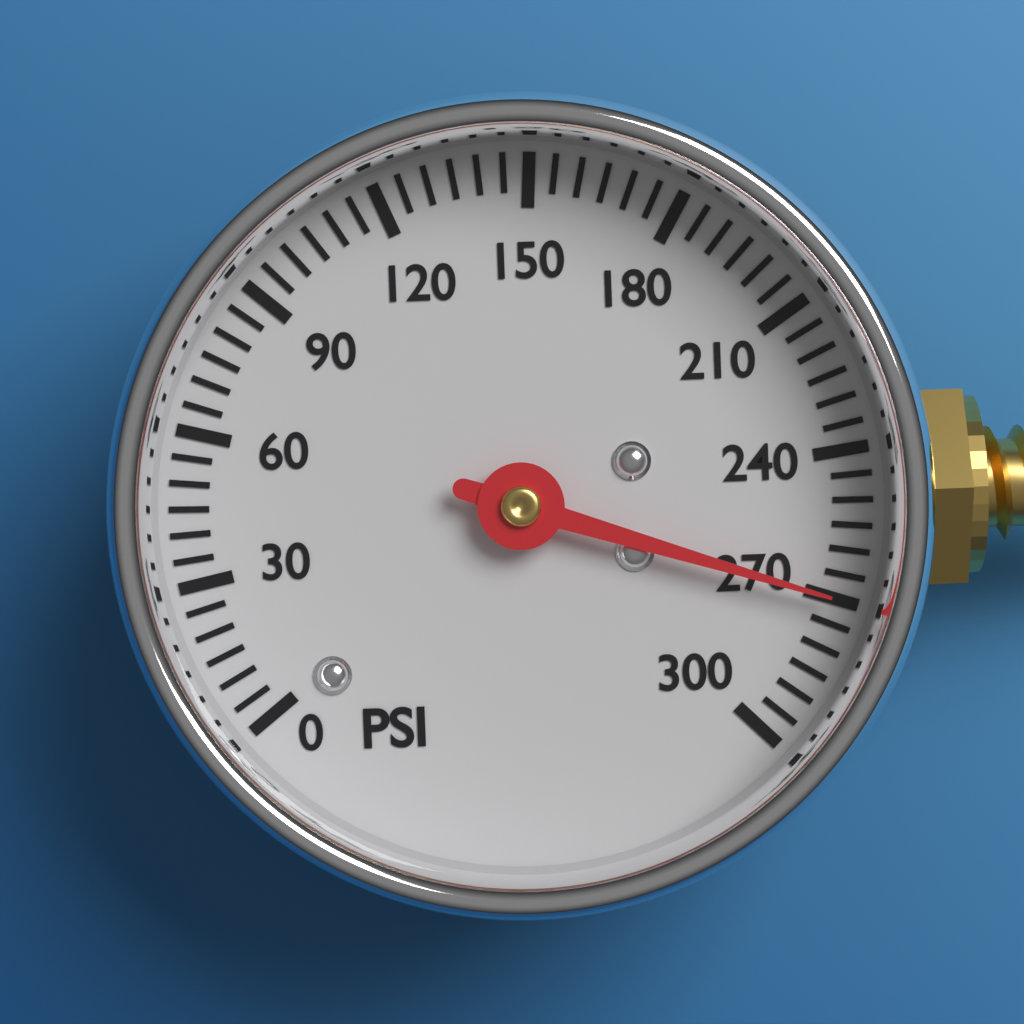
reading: 270 psi
